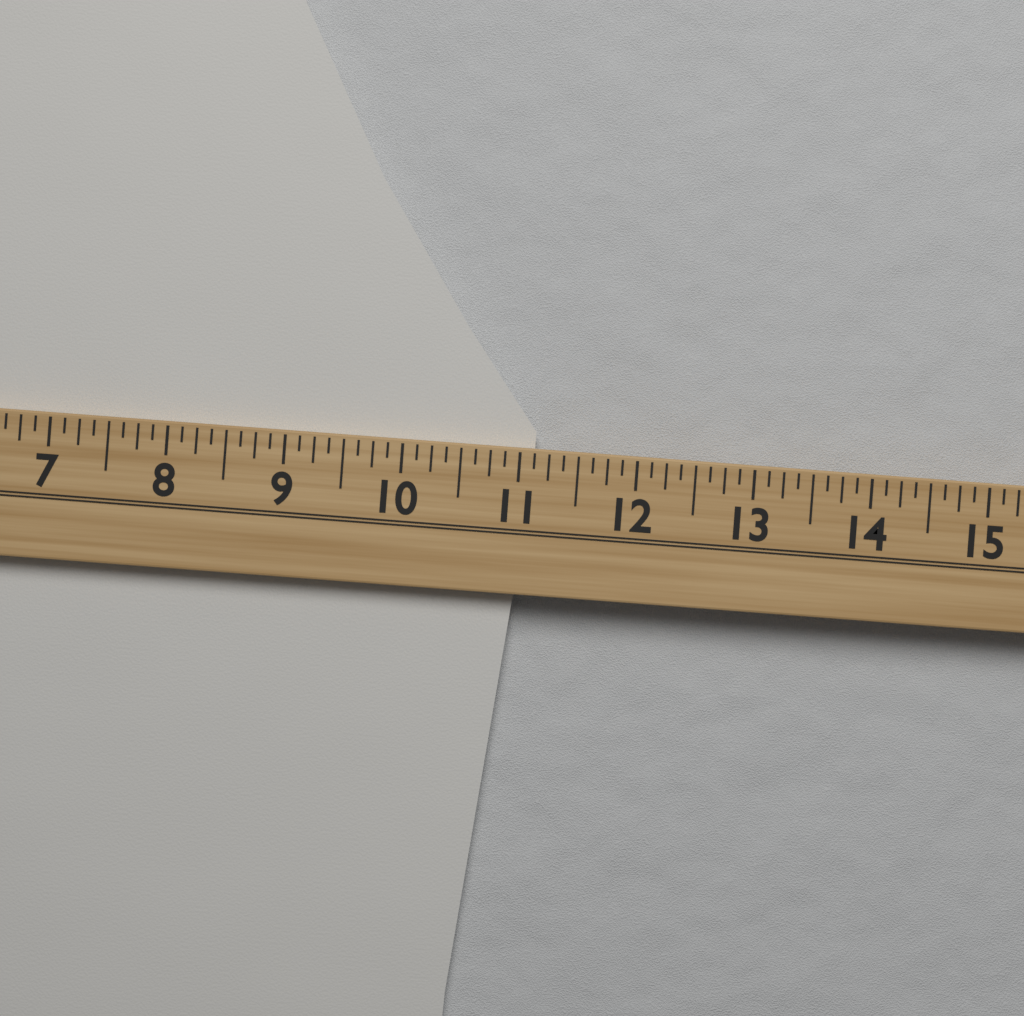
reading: 11.125 (no unit)
